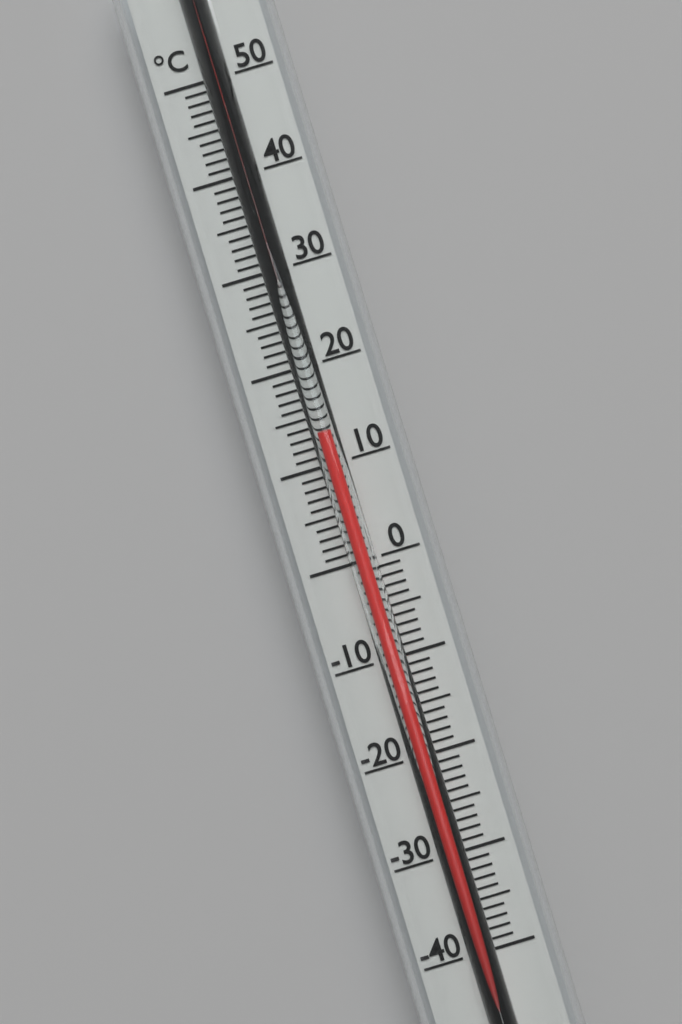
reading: 13 °C
